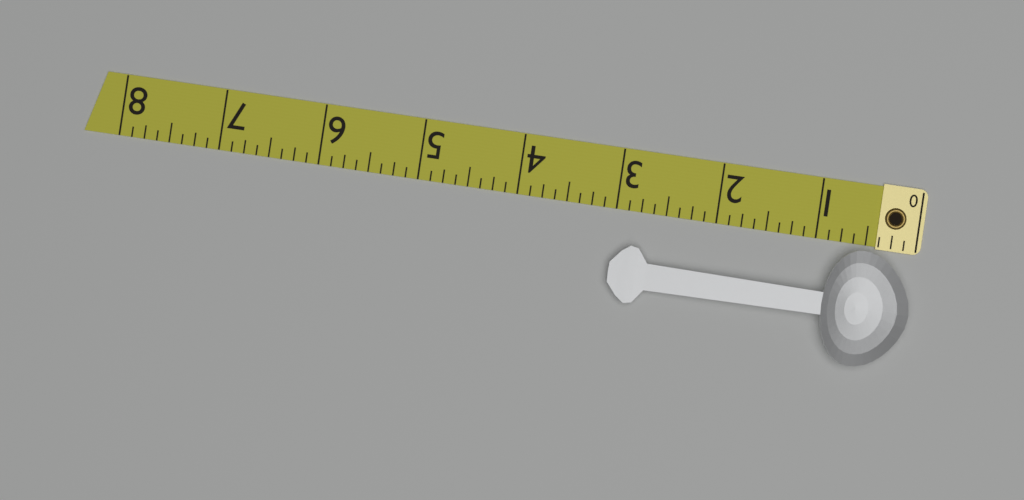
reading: 3.000 (no unit)
